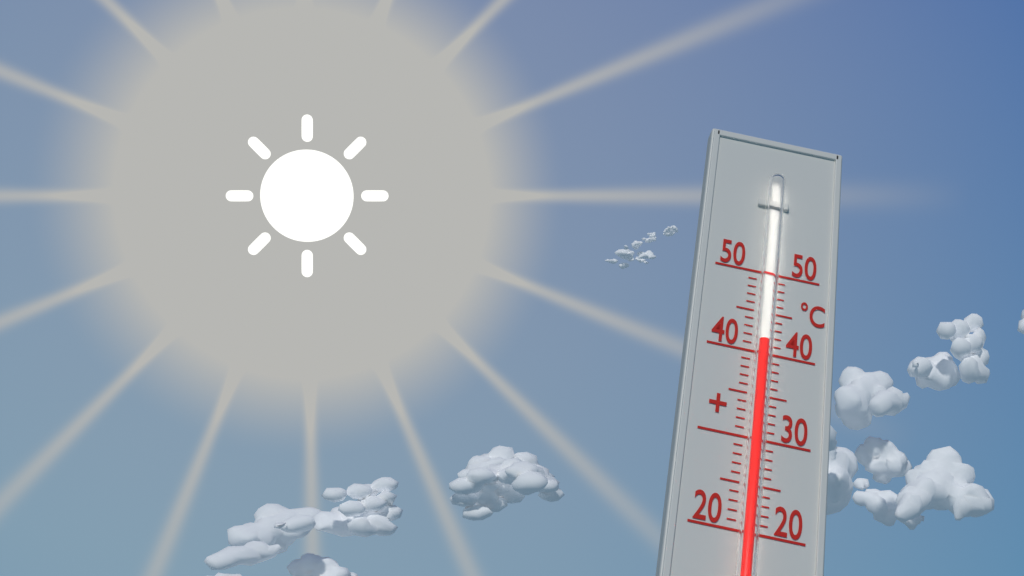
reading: 41 °C
